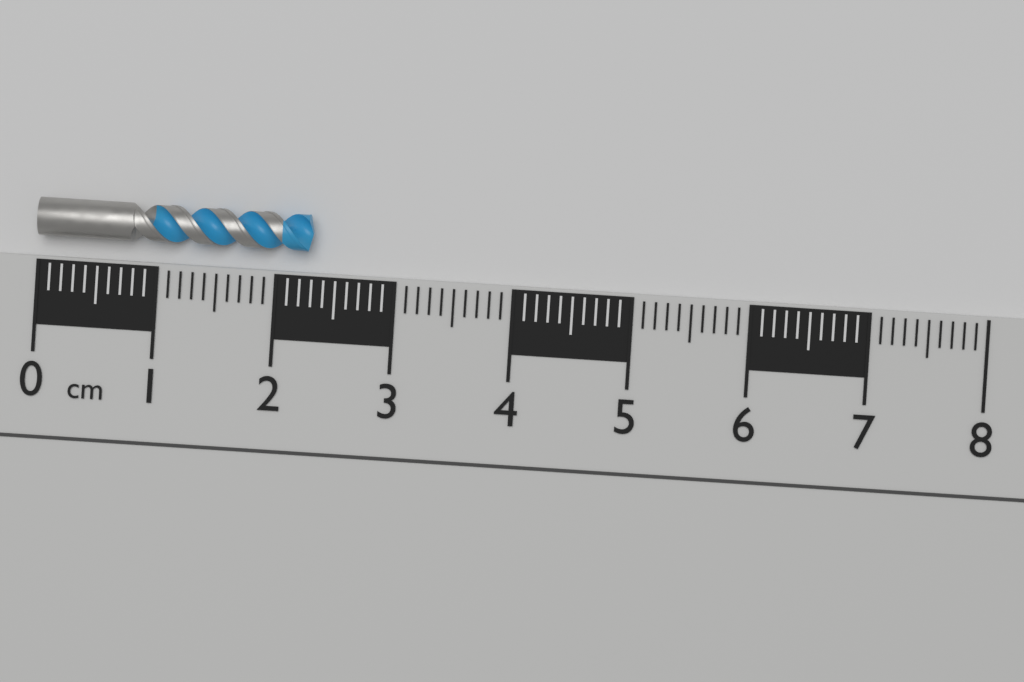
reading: 2.3 cm
